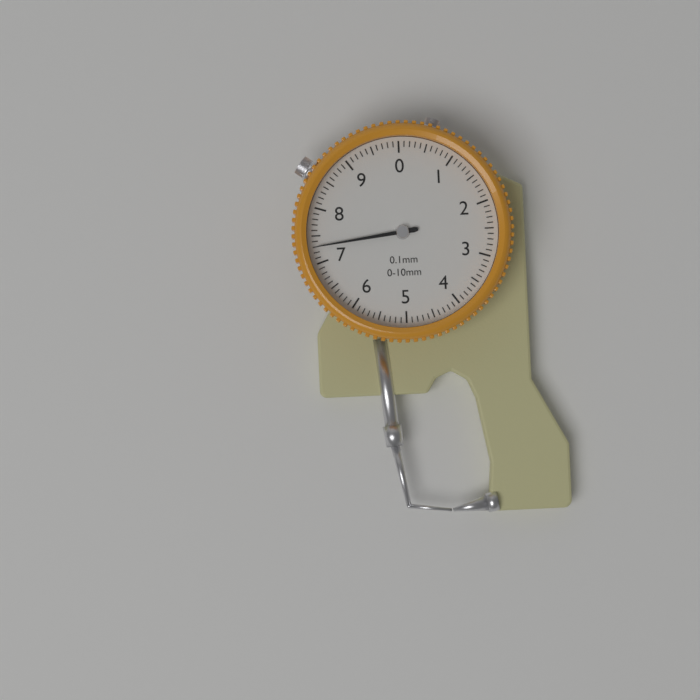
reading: 7.3 mm
